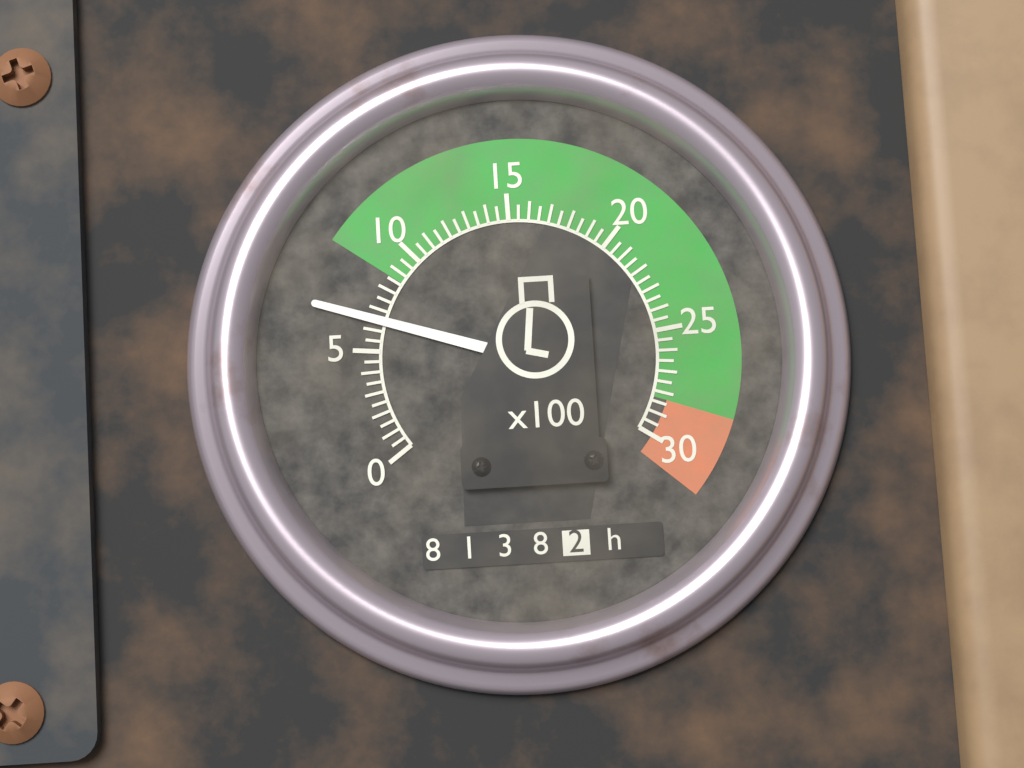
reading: 6.5 x100 rpm
